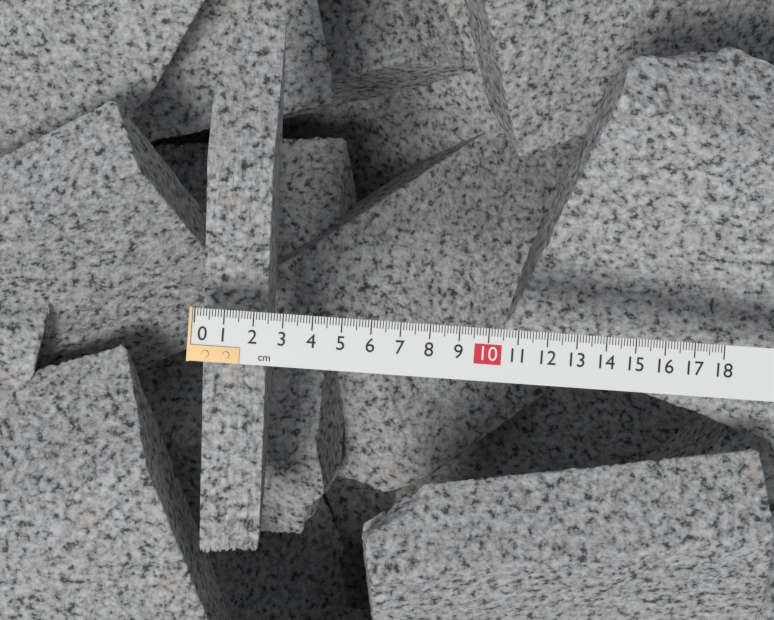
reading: 2.3 cm
